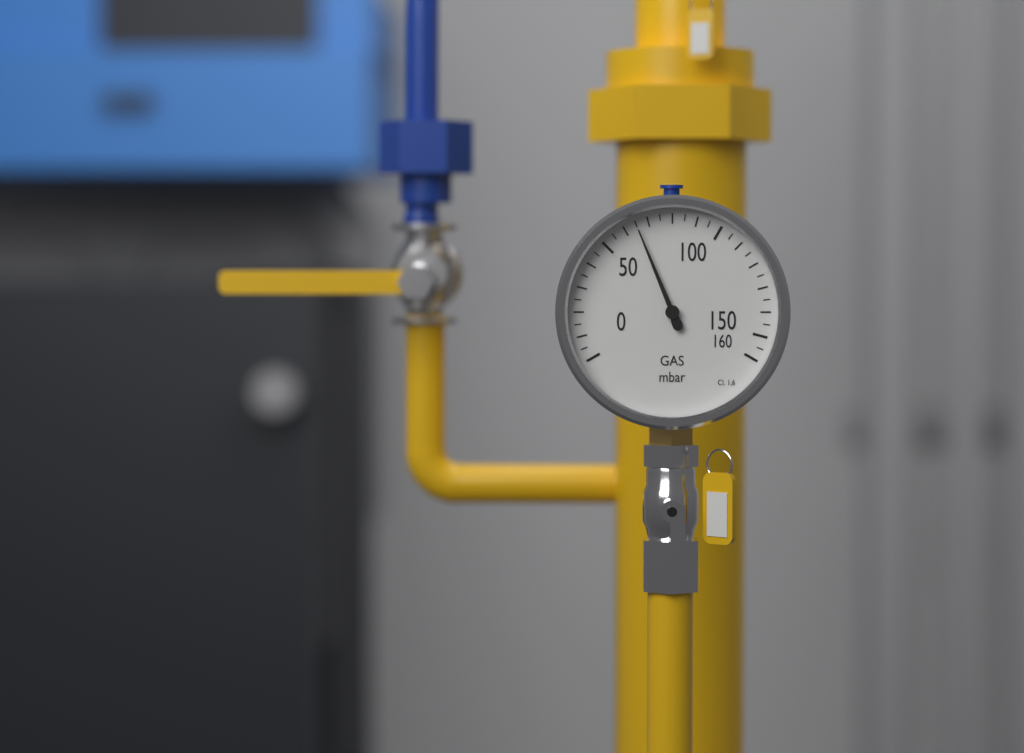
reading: 65 mbar
